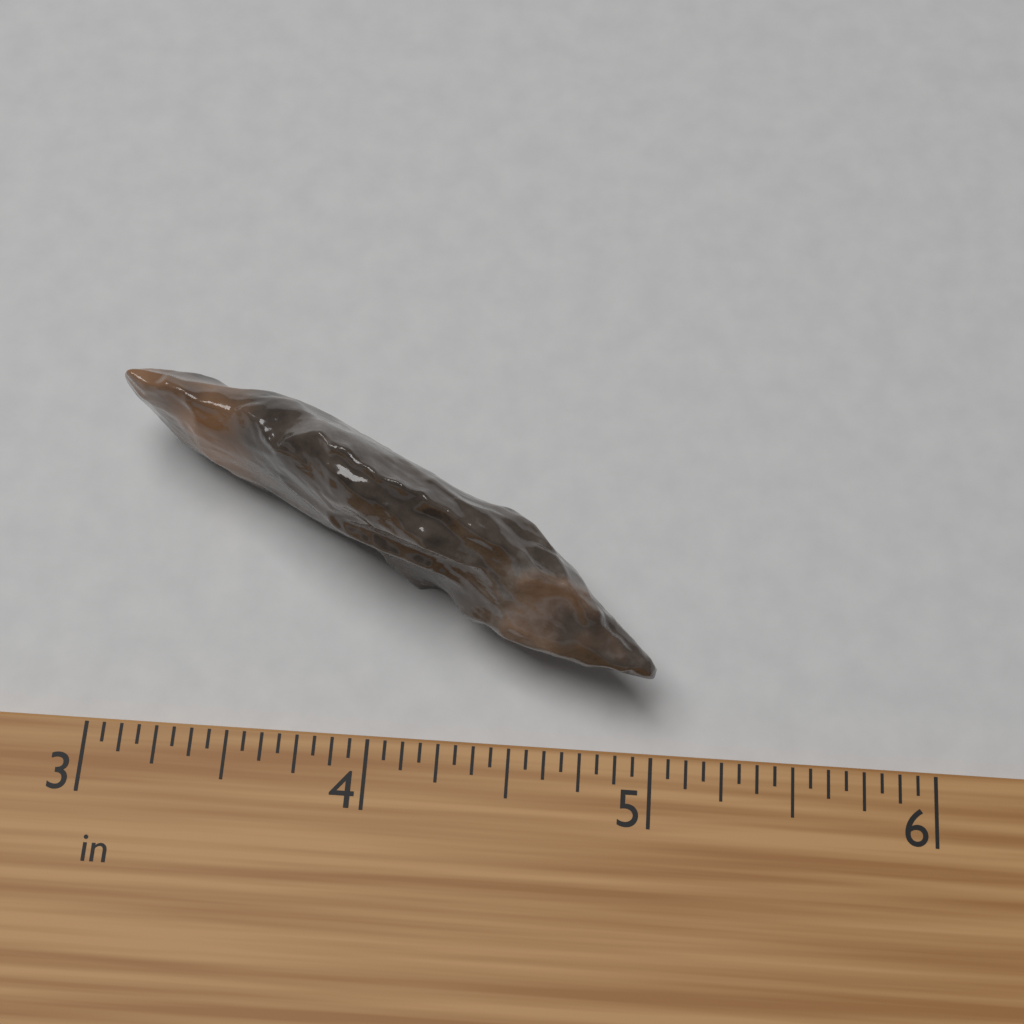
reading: 5.0000 in
